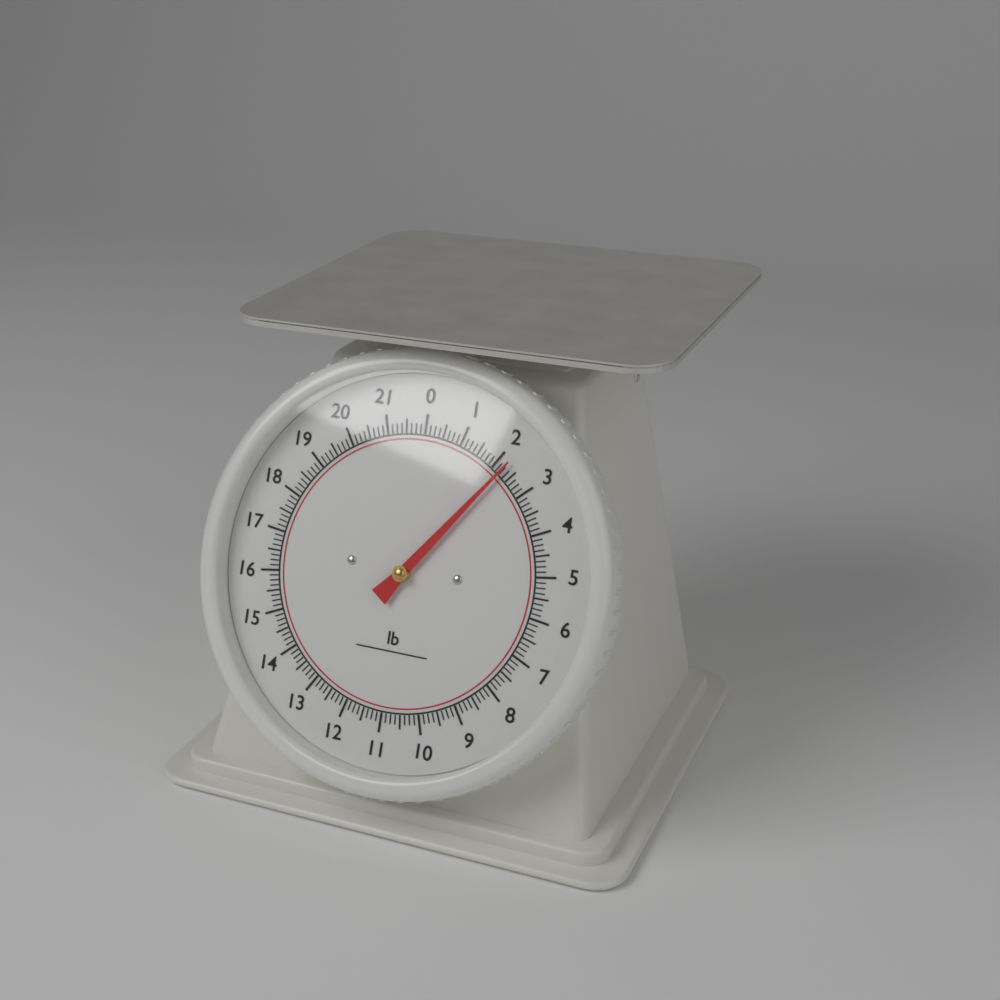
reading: 2.250 lb
